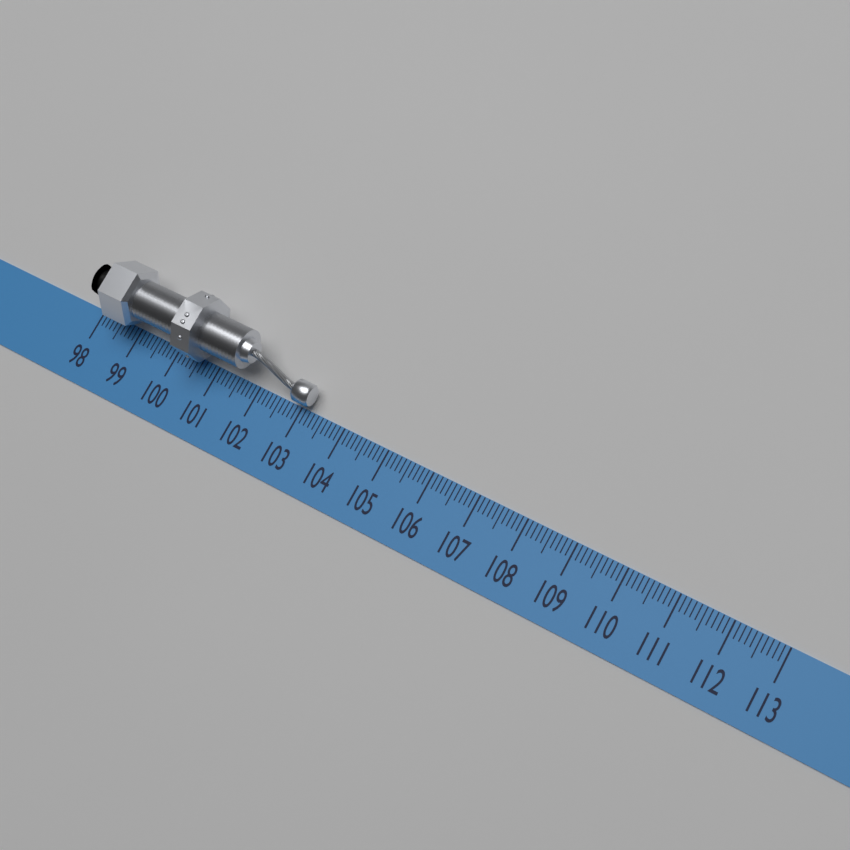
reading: 103.2 (no unit)
